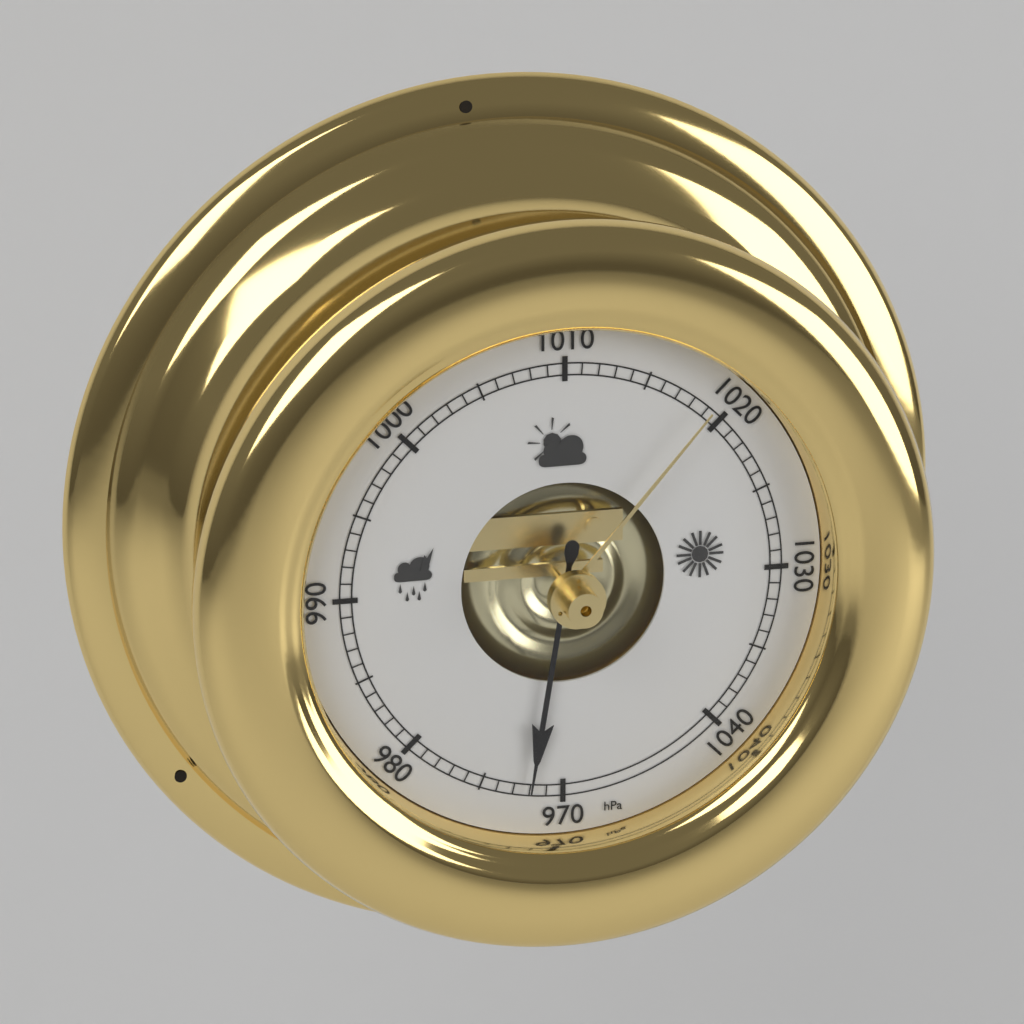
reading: 972 hPa
